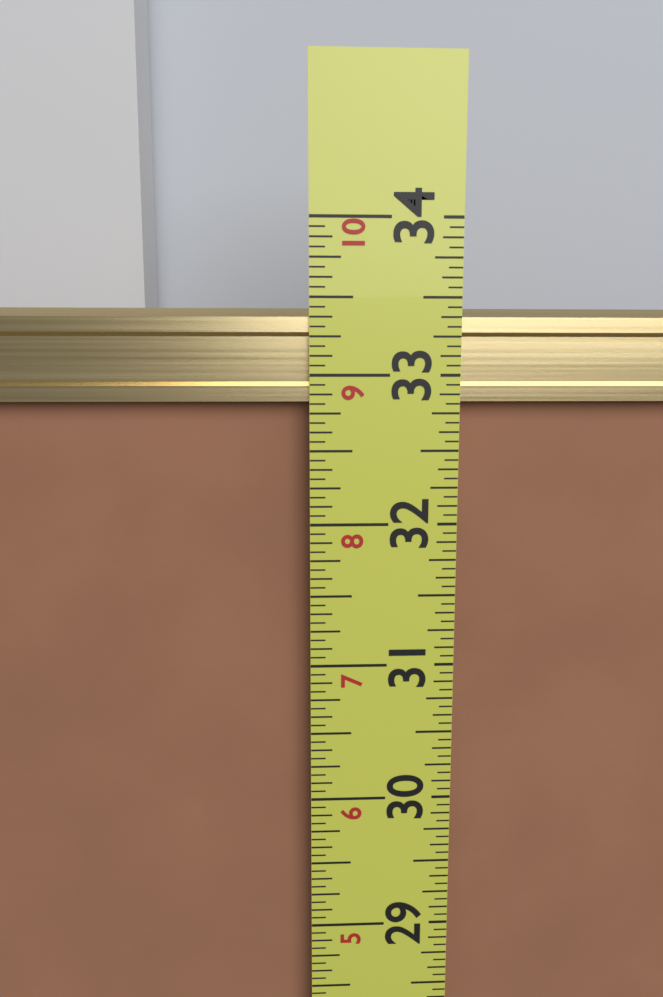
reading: 33.4375 in
